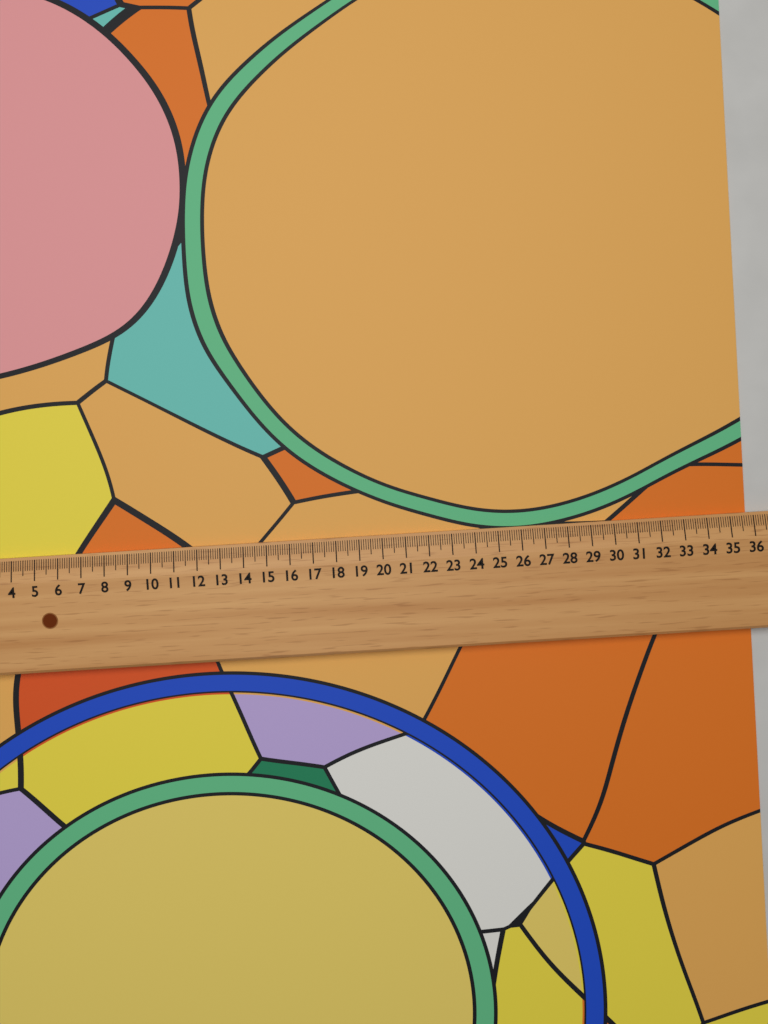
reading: 35.8 (no unit)
